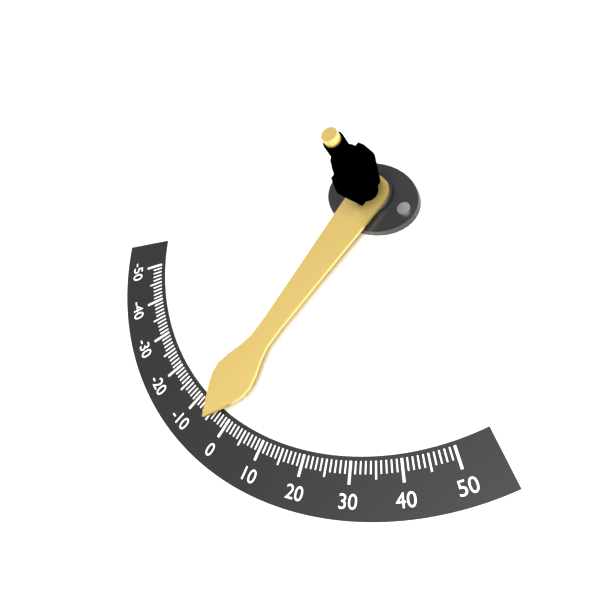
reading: -4 (no unit)
